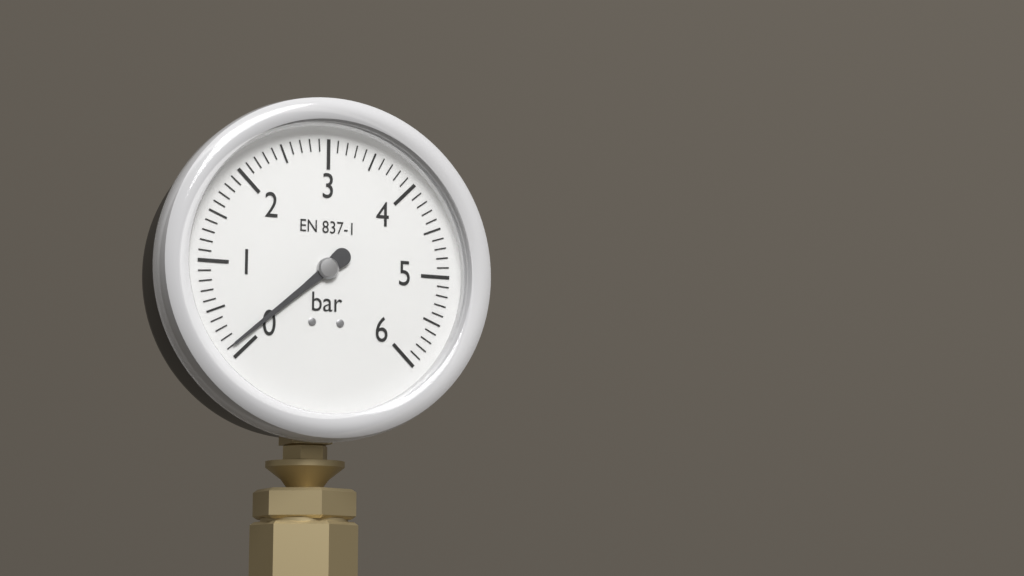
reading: 0.1 bar
